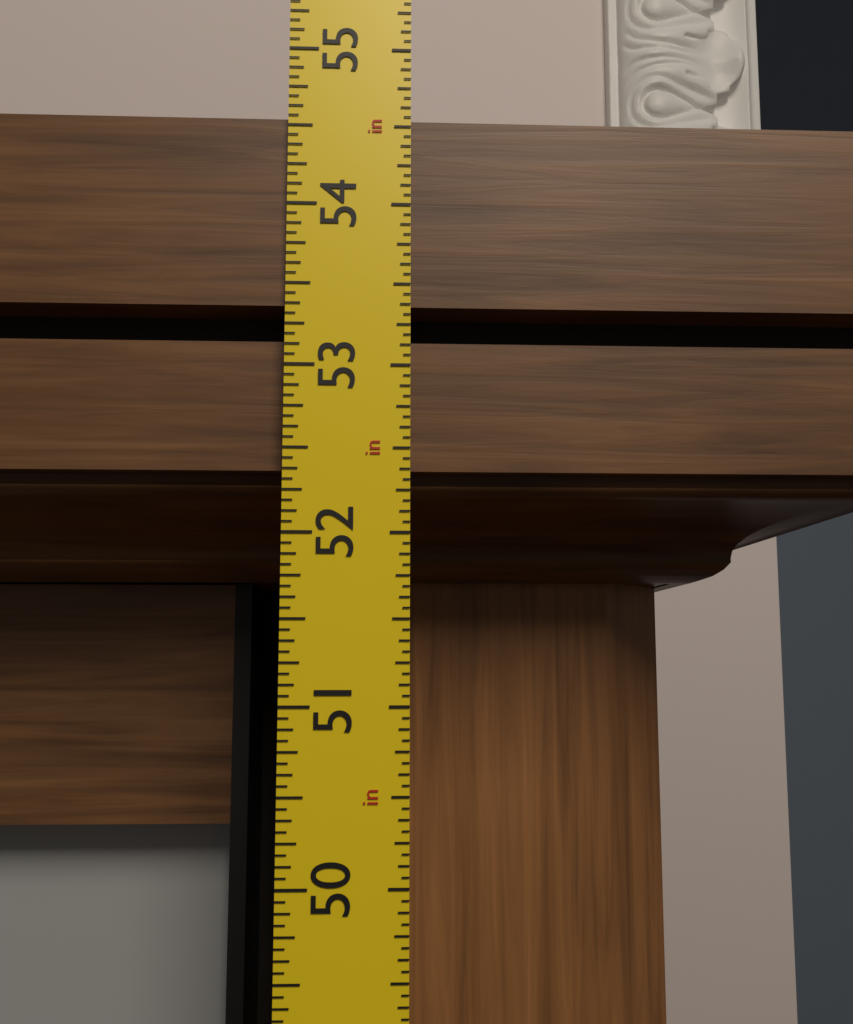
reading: 54.5625 in
